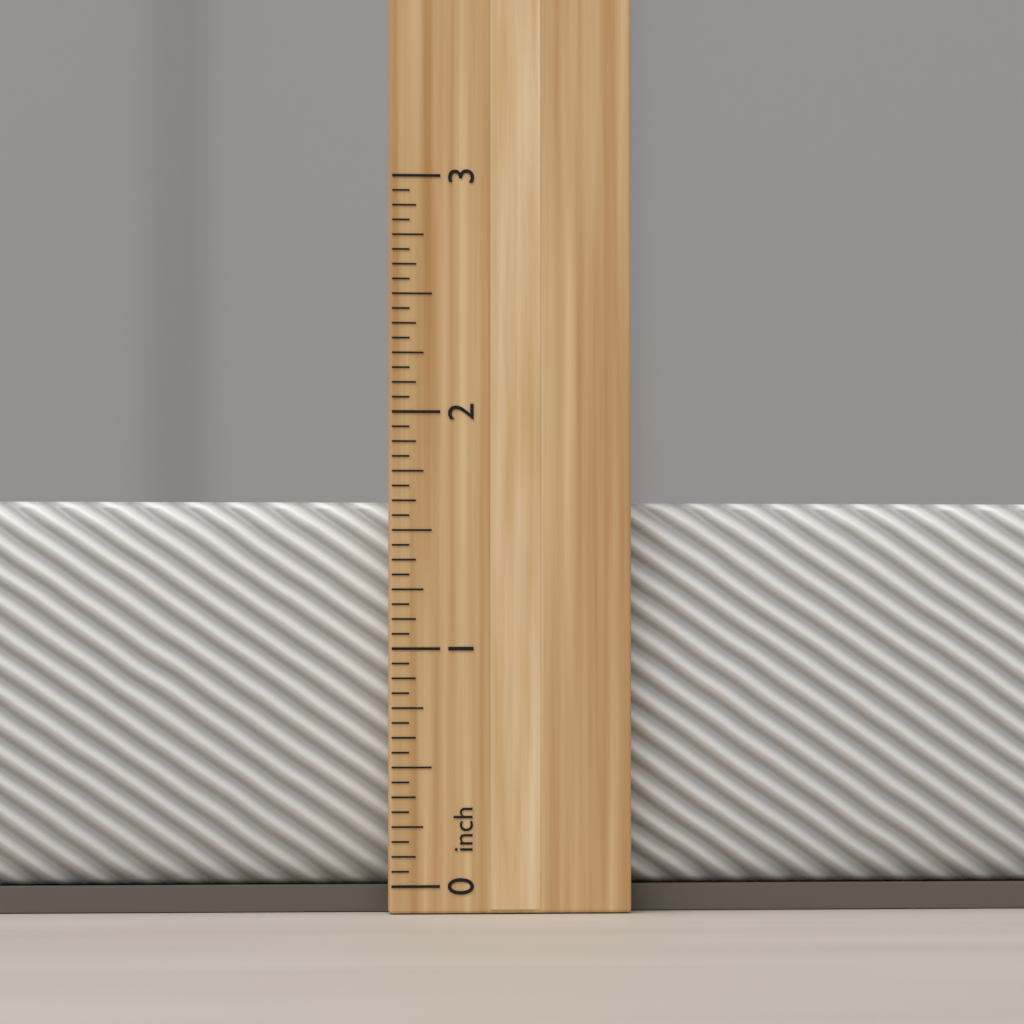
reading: 1.6250 inch
